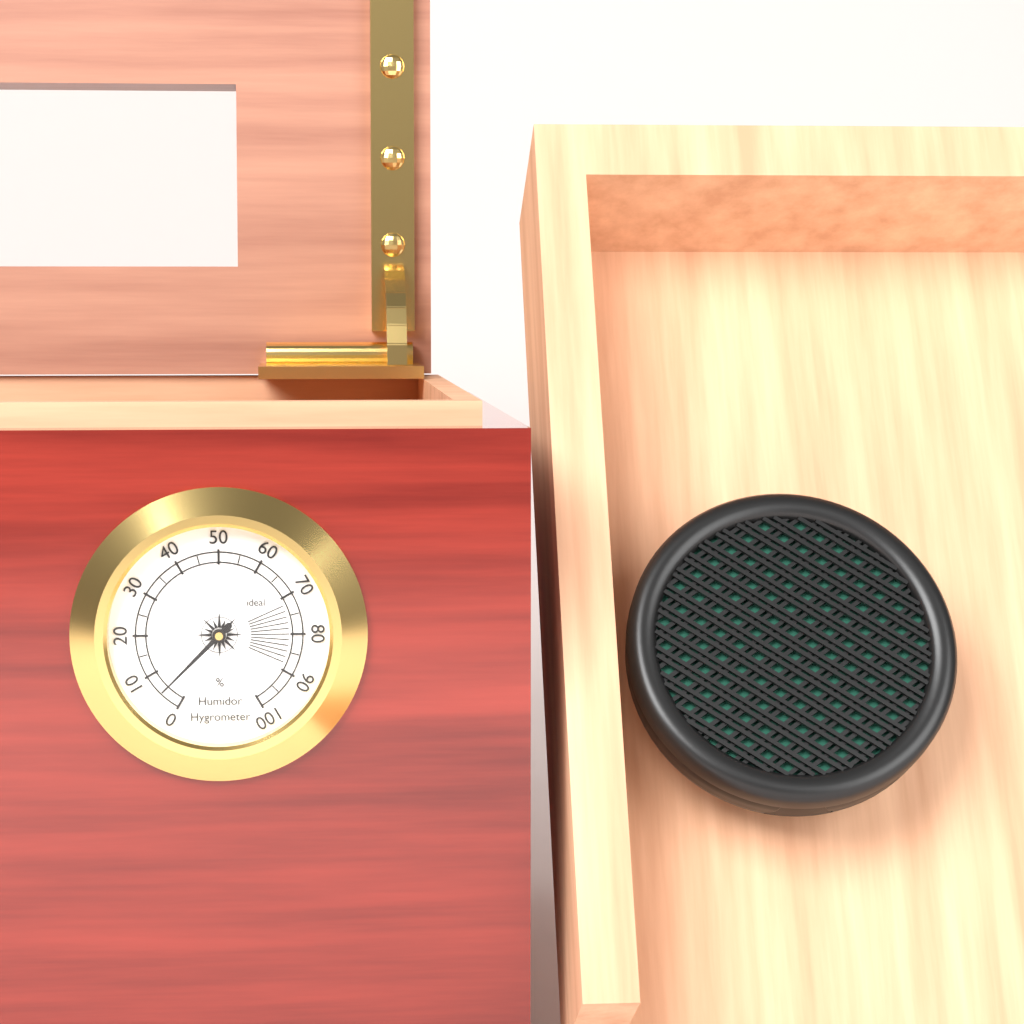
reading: 5 %
